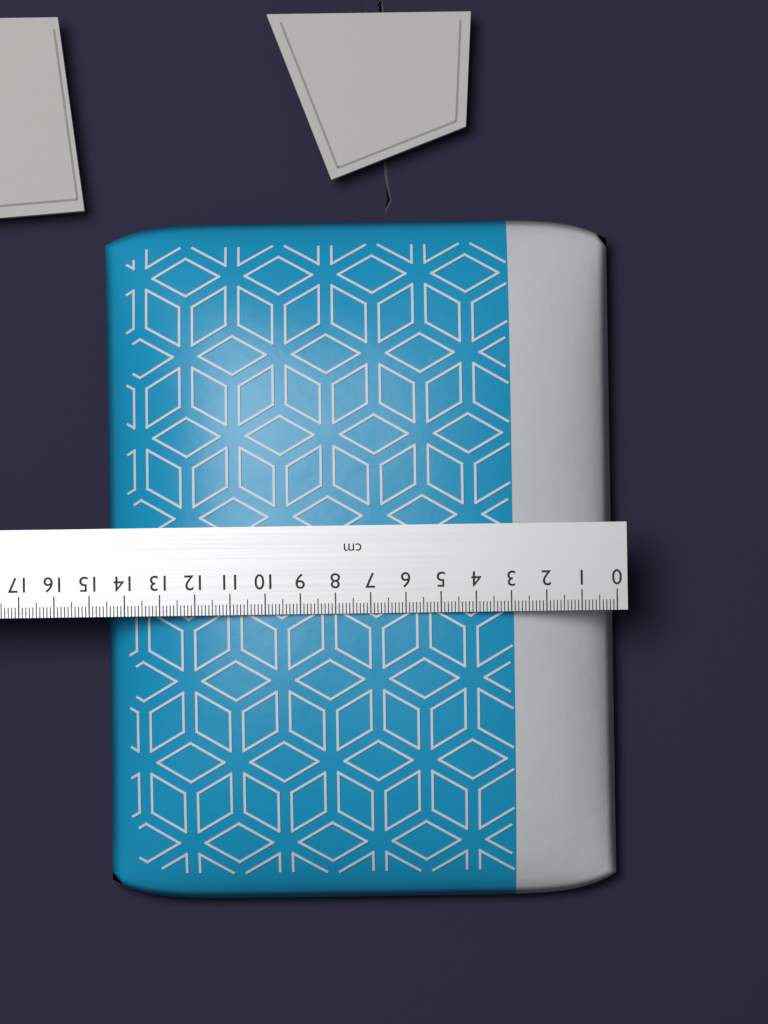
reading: 14.6 cm
